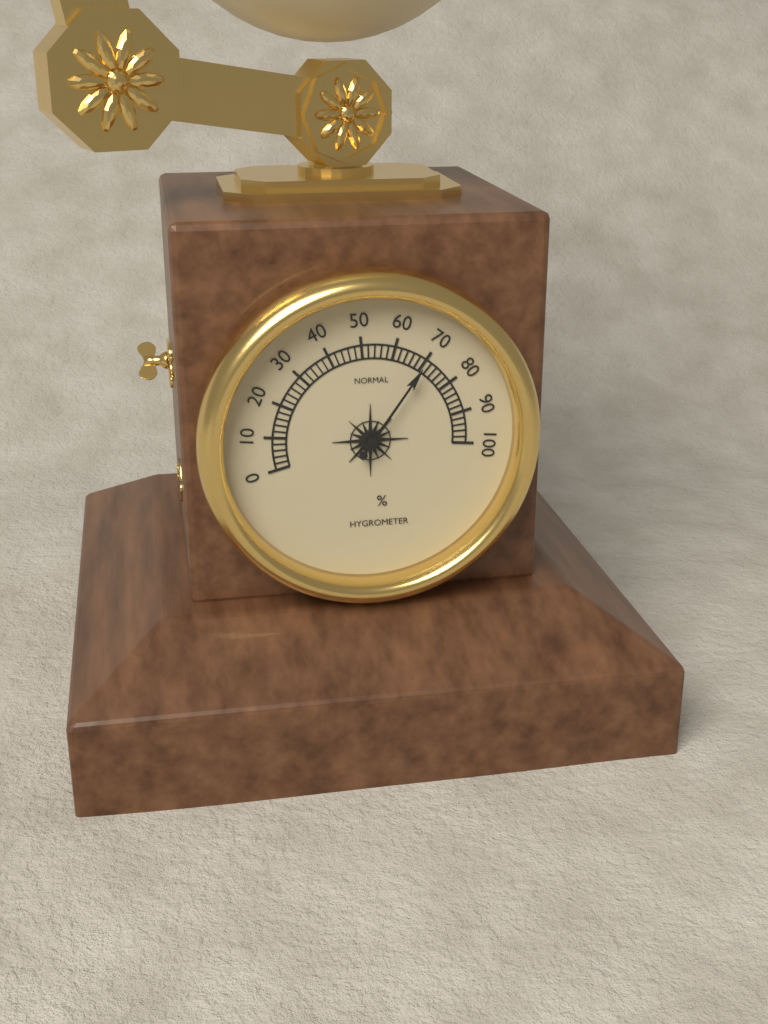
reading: 70 %
